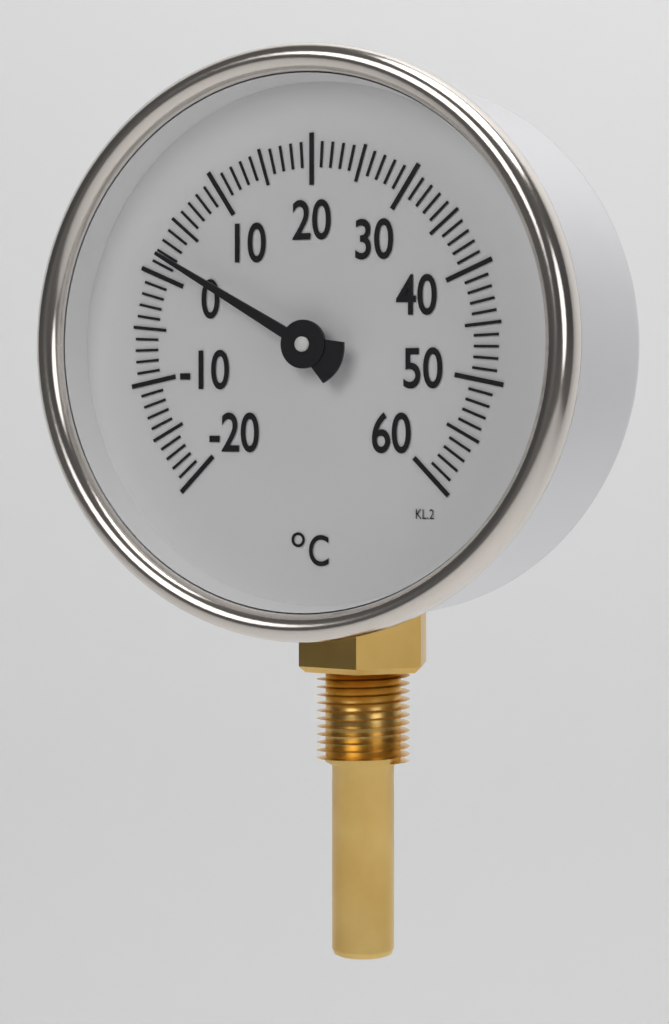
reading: 2 °C
